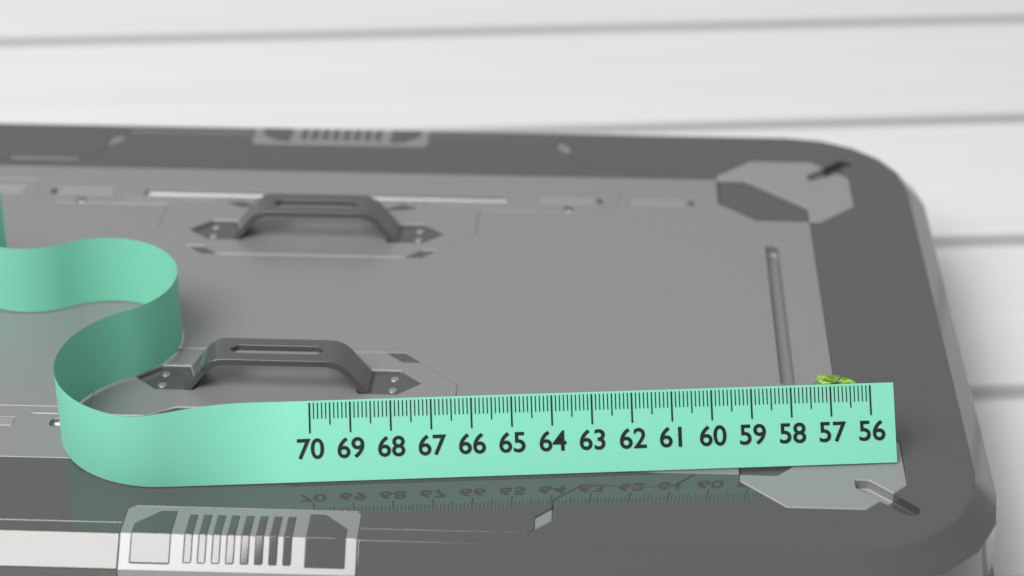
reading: 57.4 (no unit)
